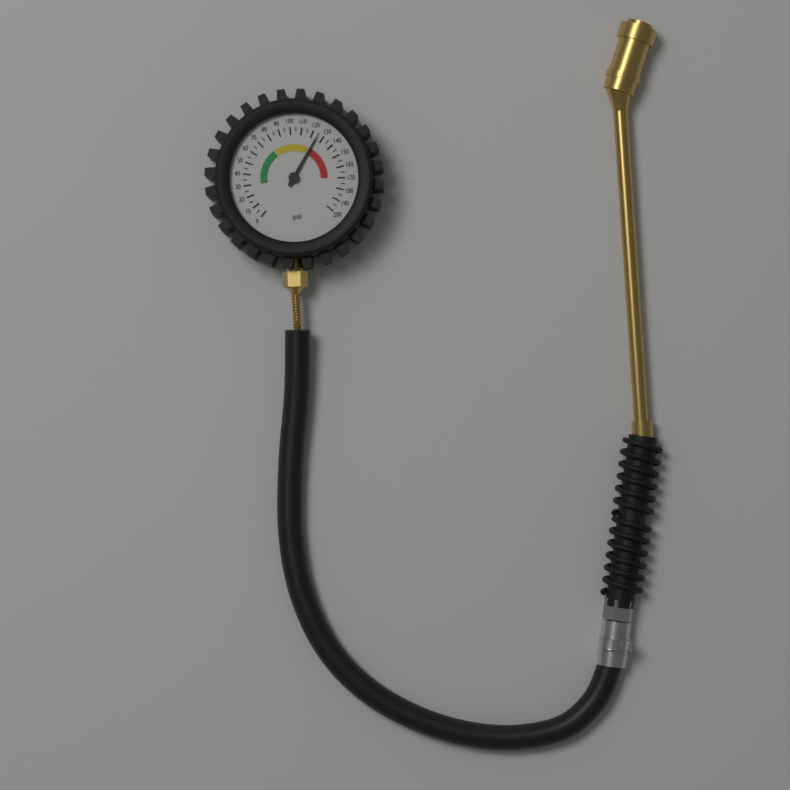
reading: 125 psi
